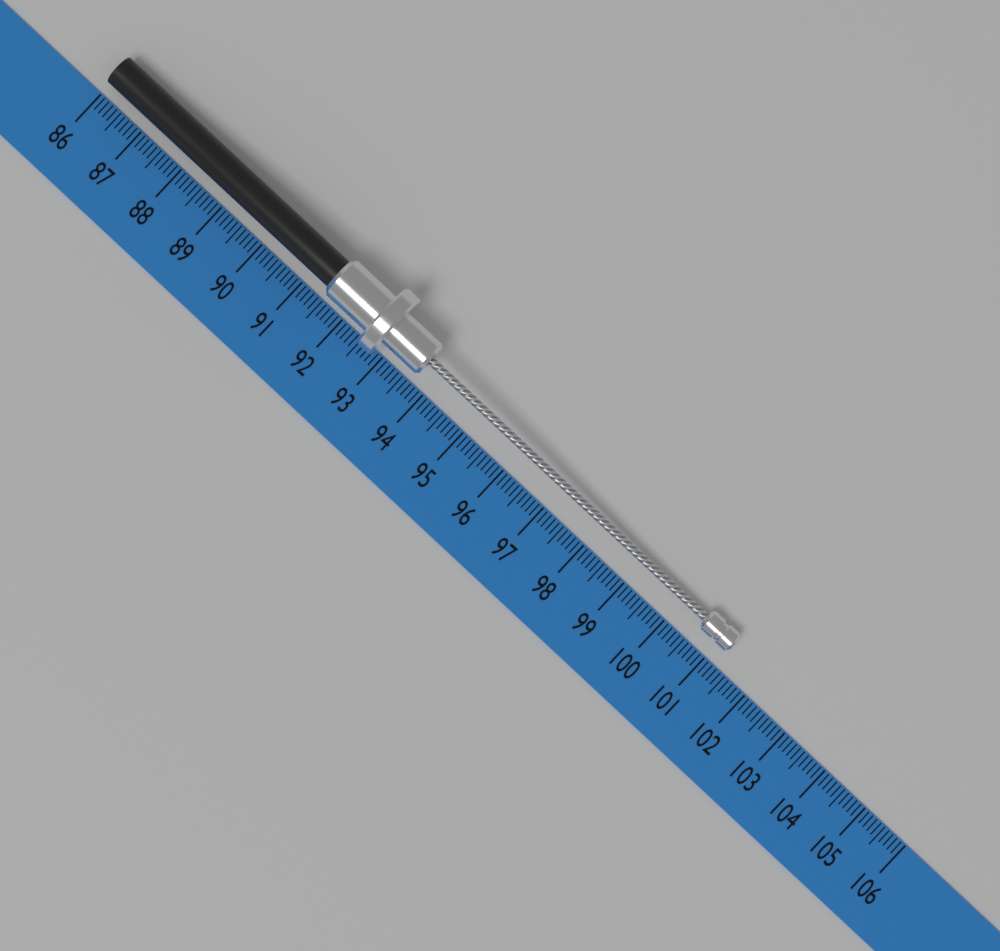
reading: 101.2 (no unit)
